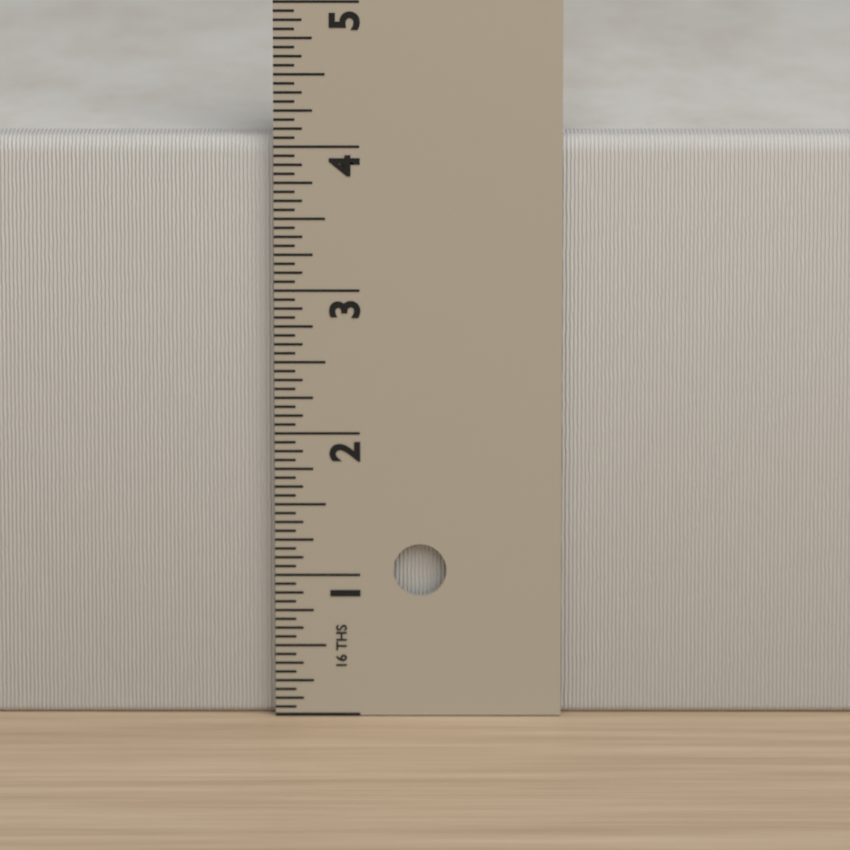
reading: 4.0625 in
